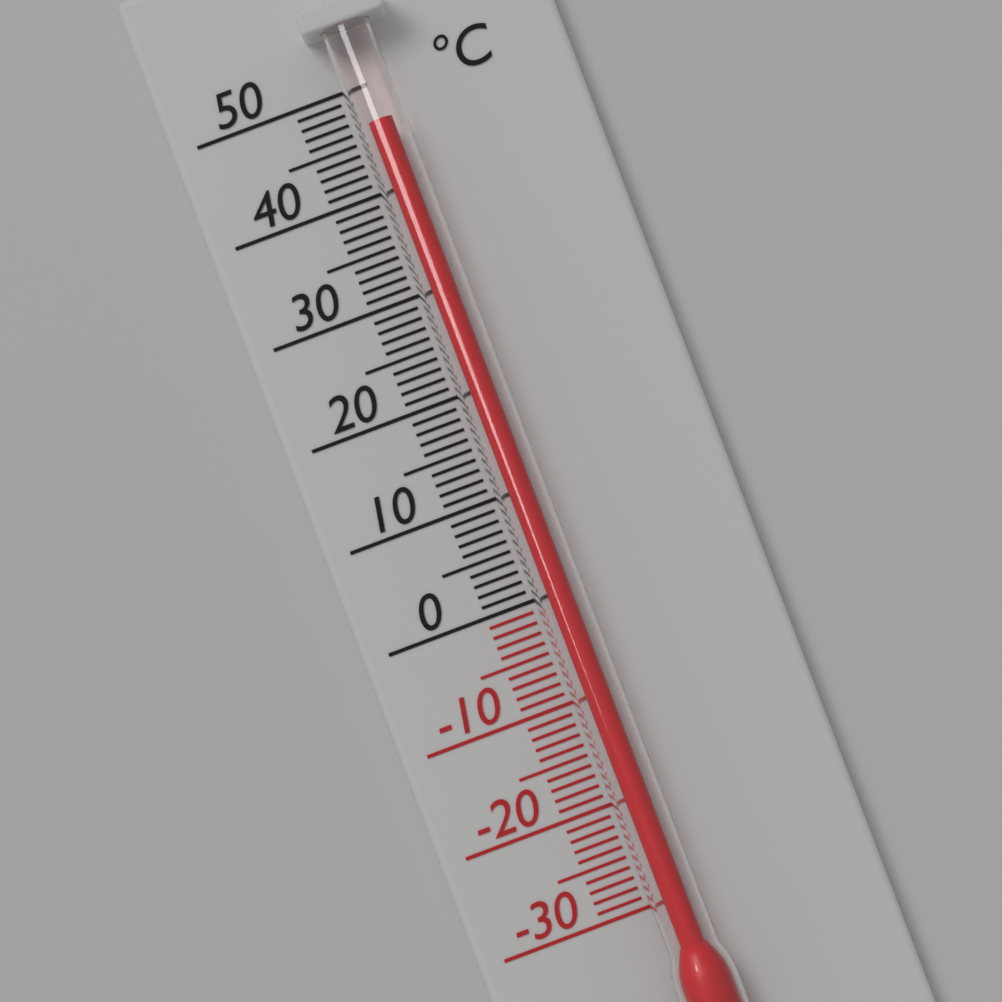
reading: 46 °C
